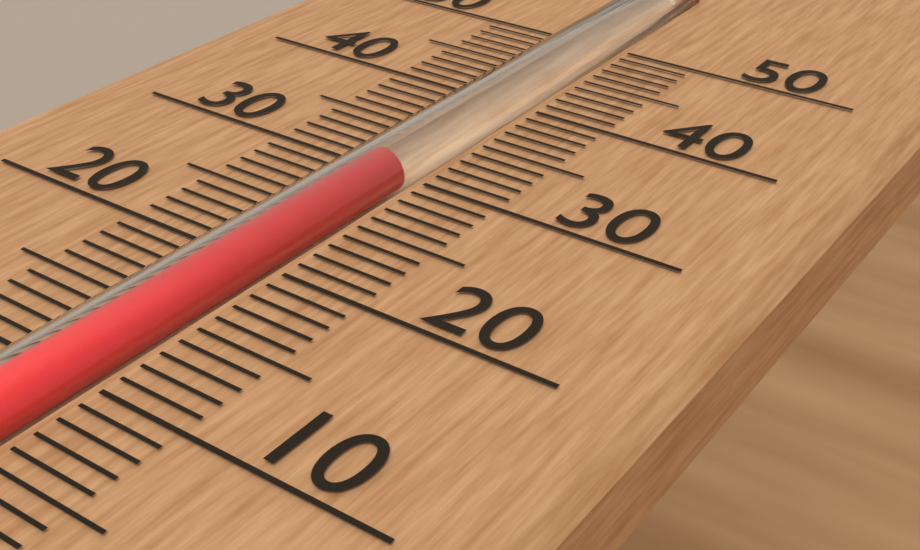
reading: 30 (no unit)
